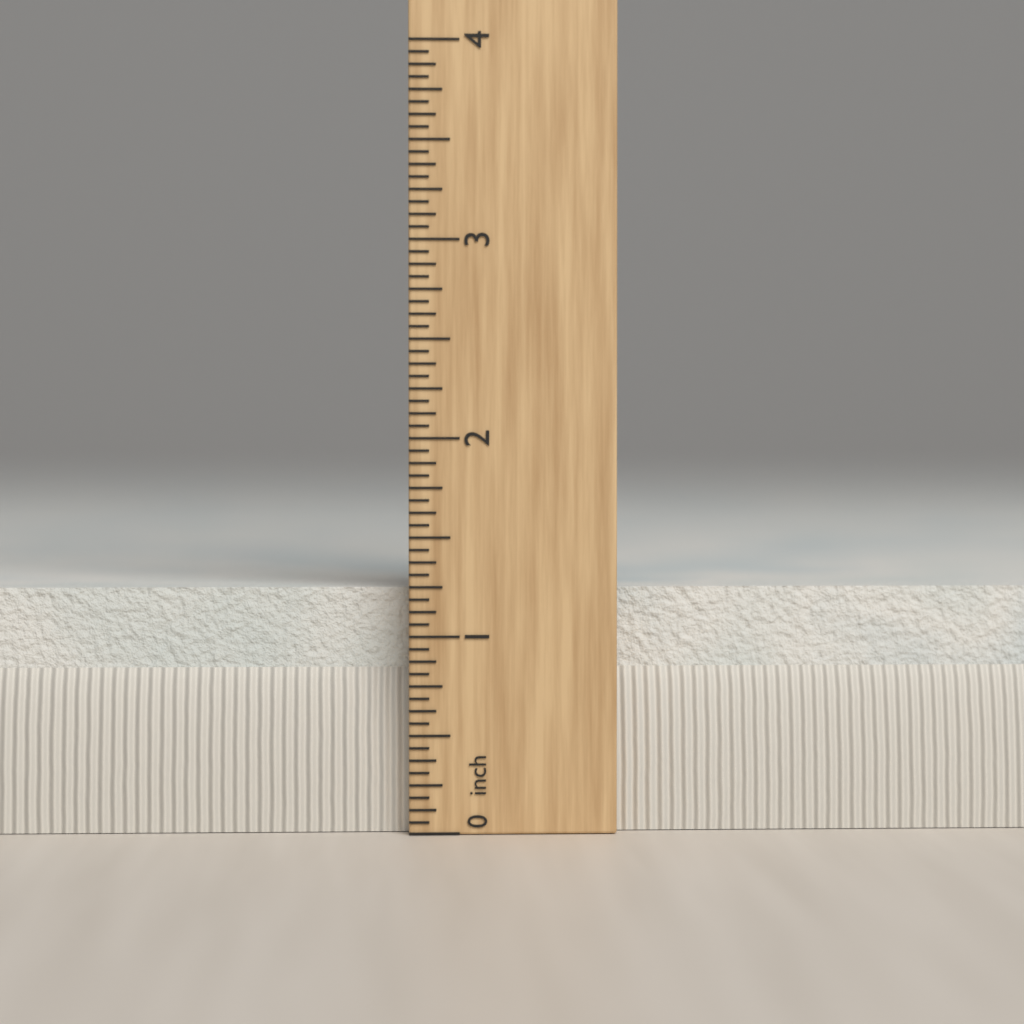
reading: 1.2500 in
